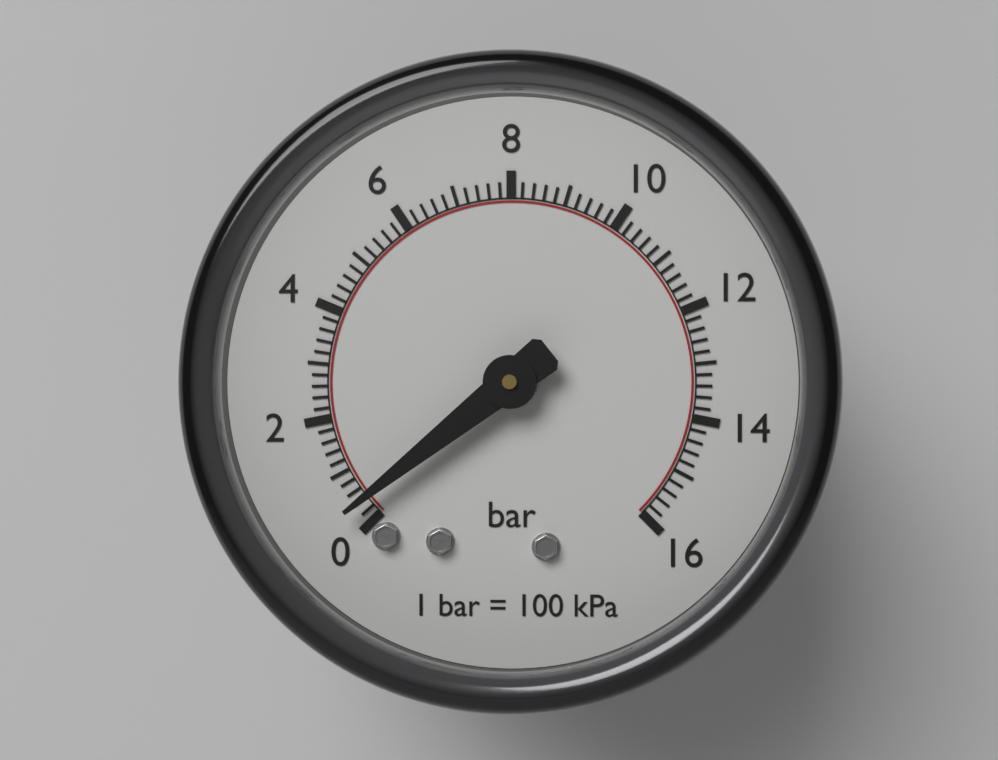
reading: 0.4 bar
